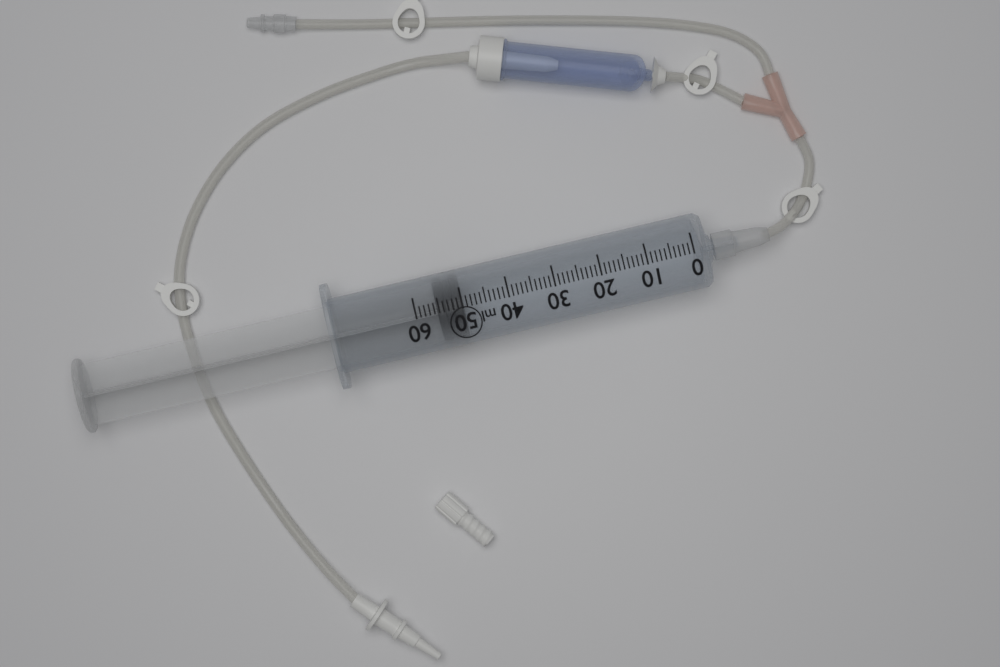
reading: 50 ml
